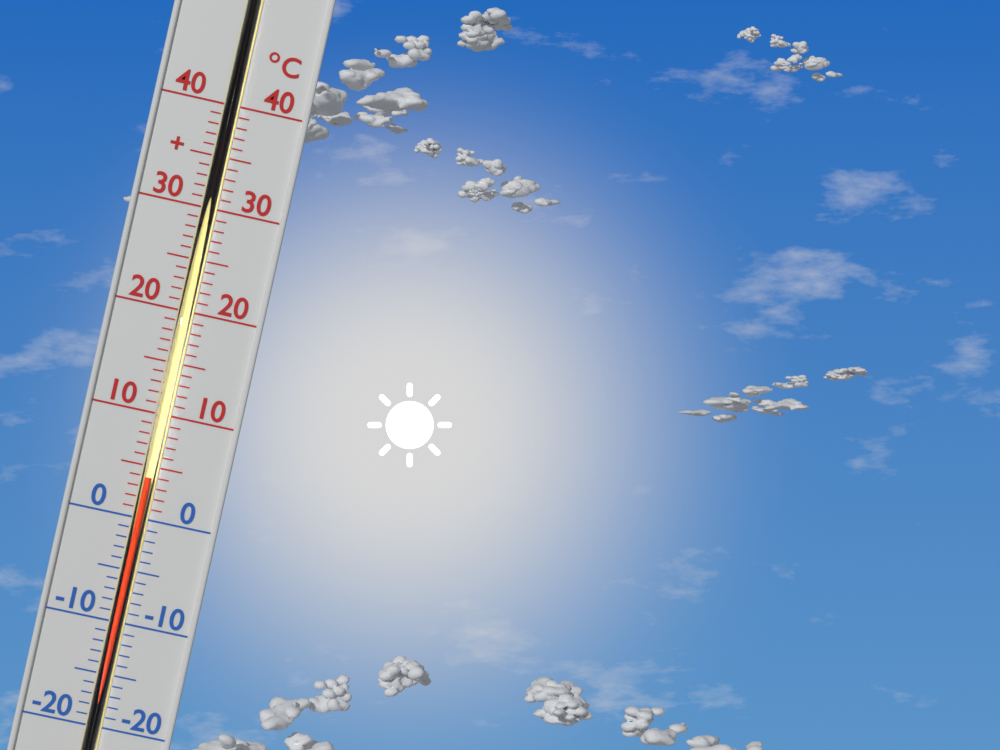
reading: 4 °C
